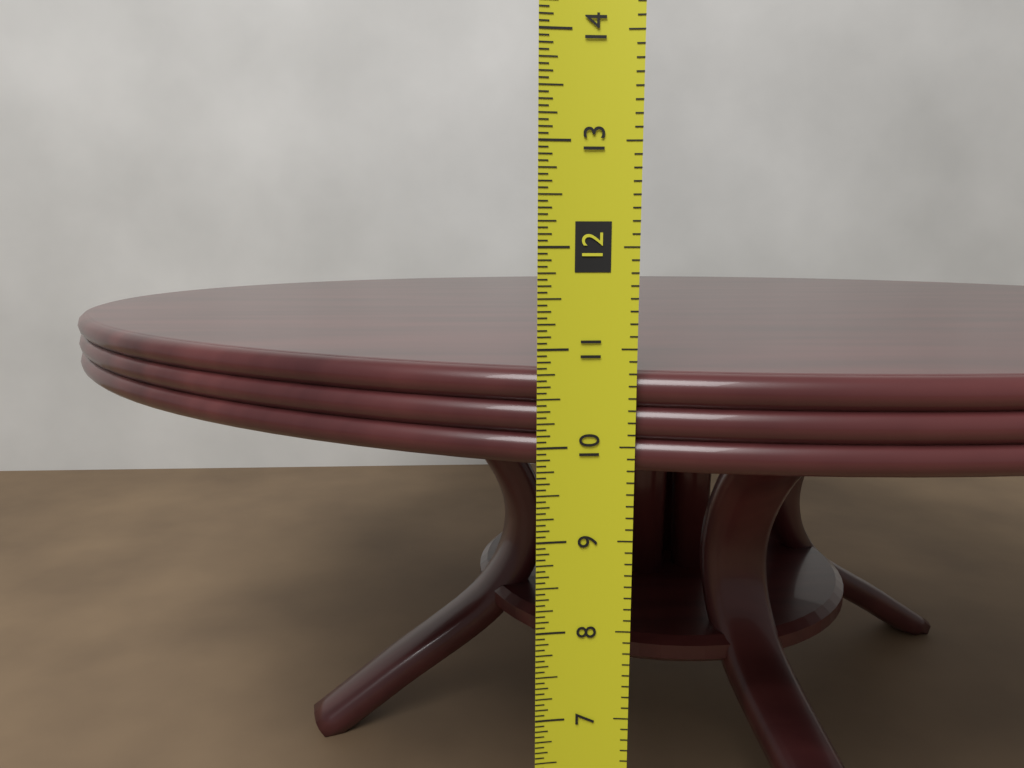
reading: 10.7500 in
